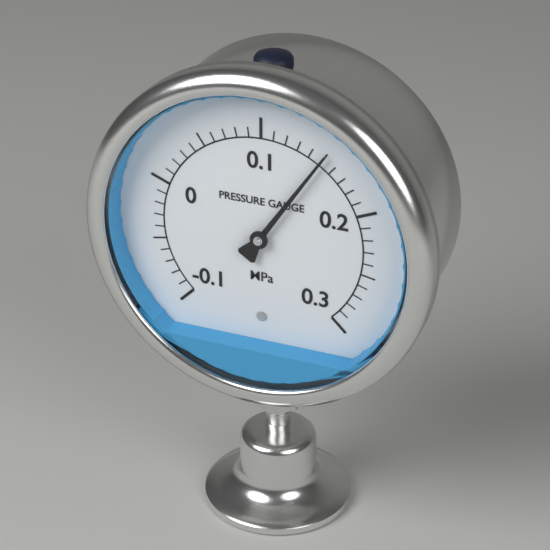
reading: 0.15 MPa
